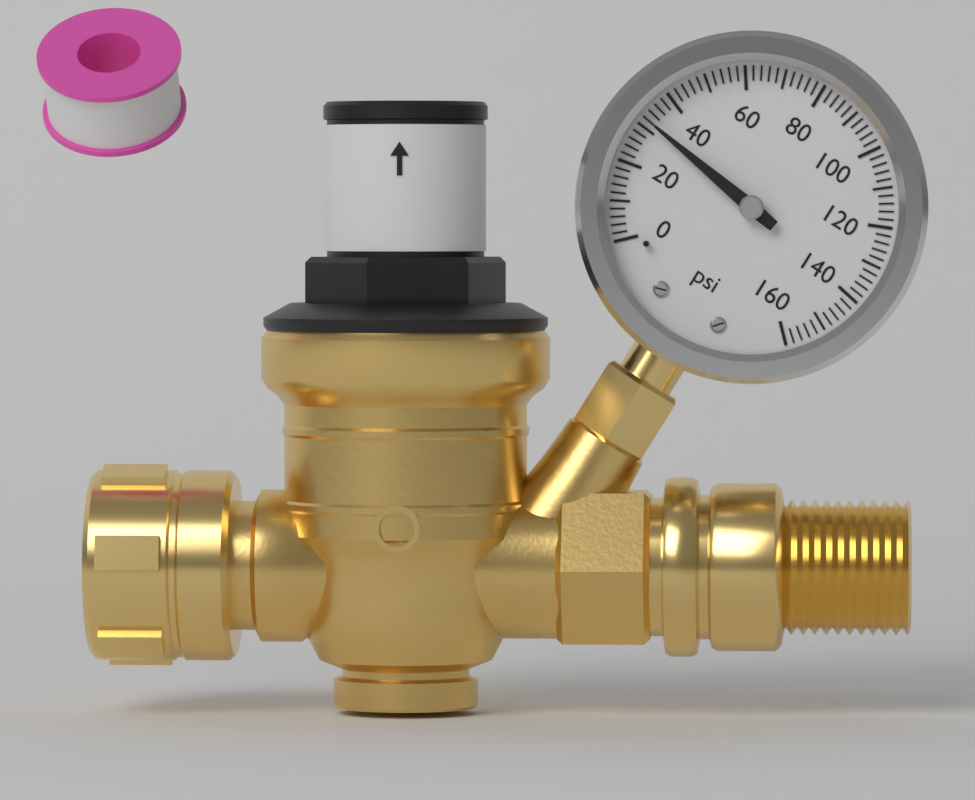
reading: 32 psi
